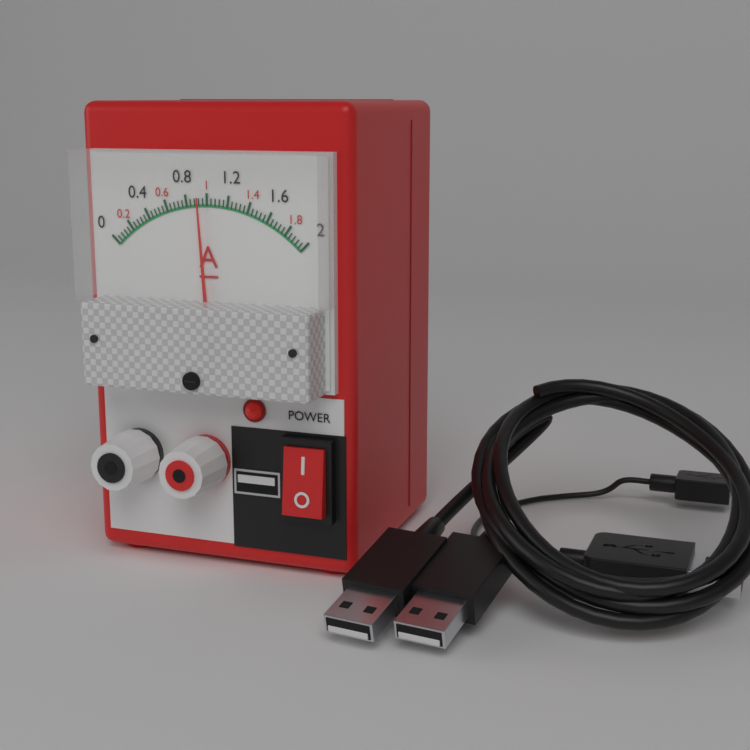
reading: 0.92 A
